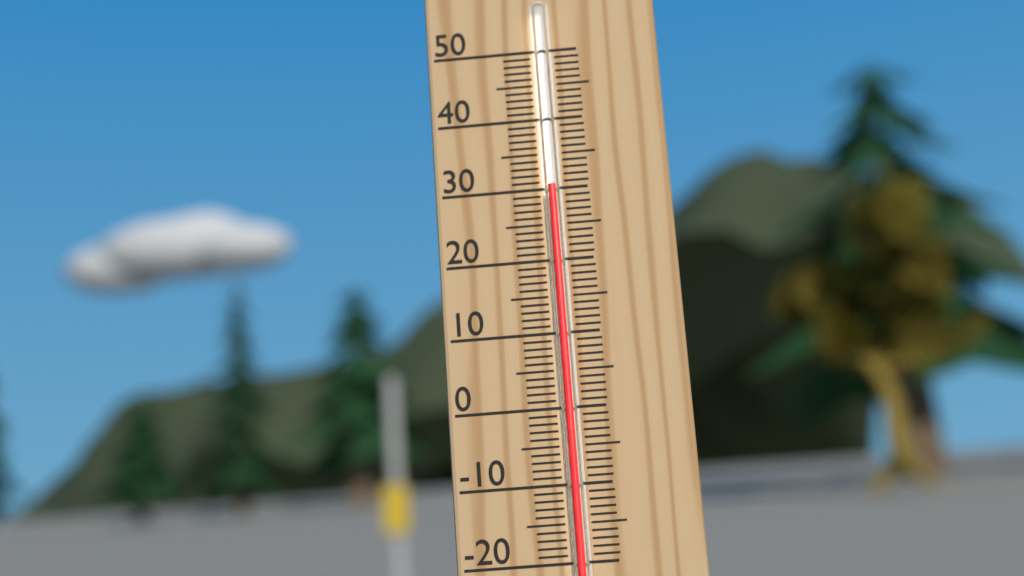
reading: 30 °C
